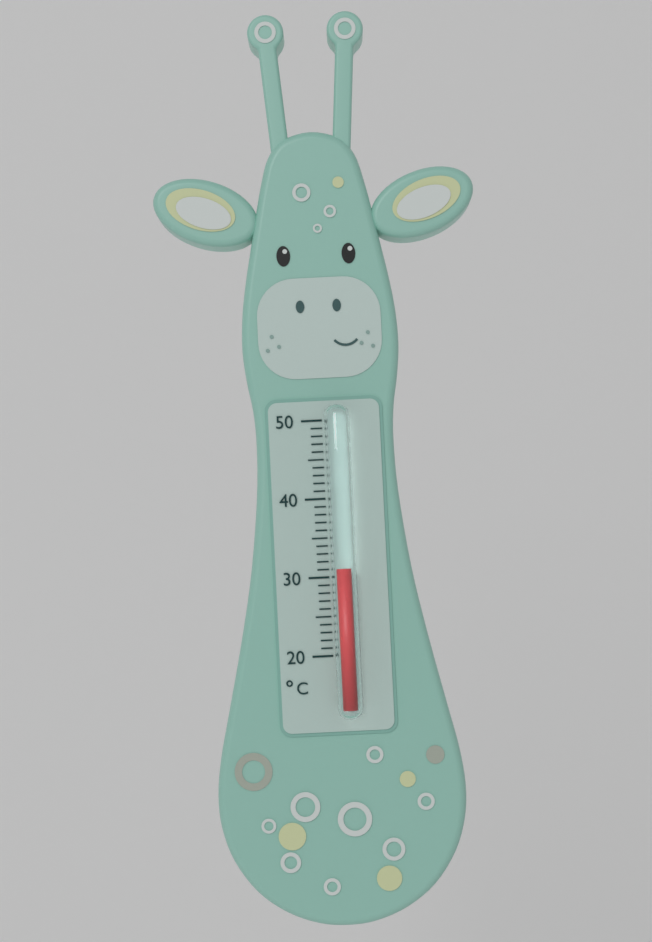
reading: 31 °C
